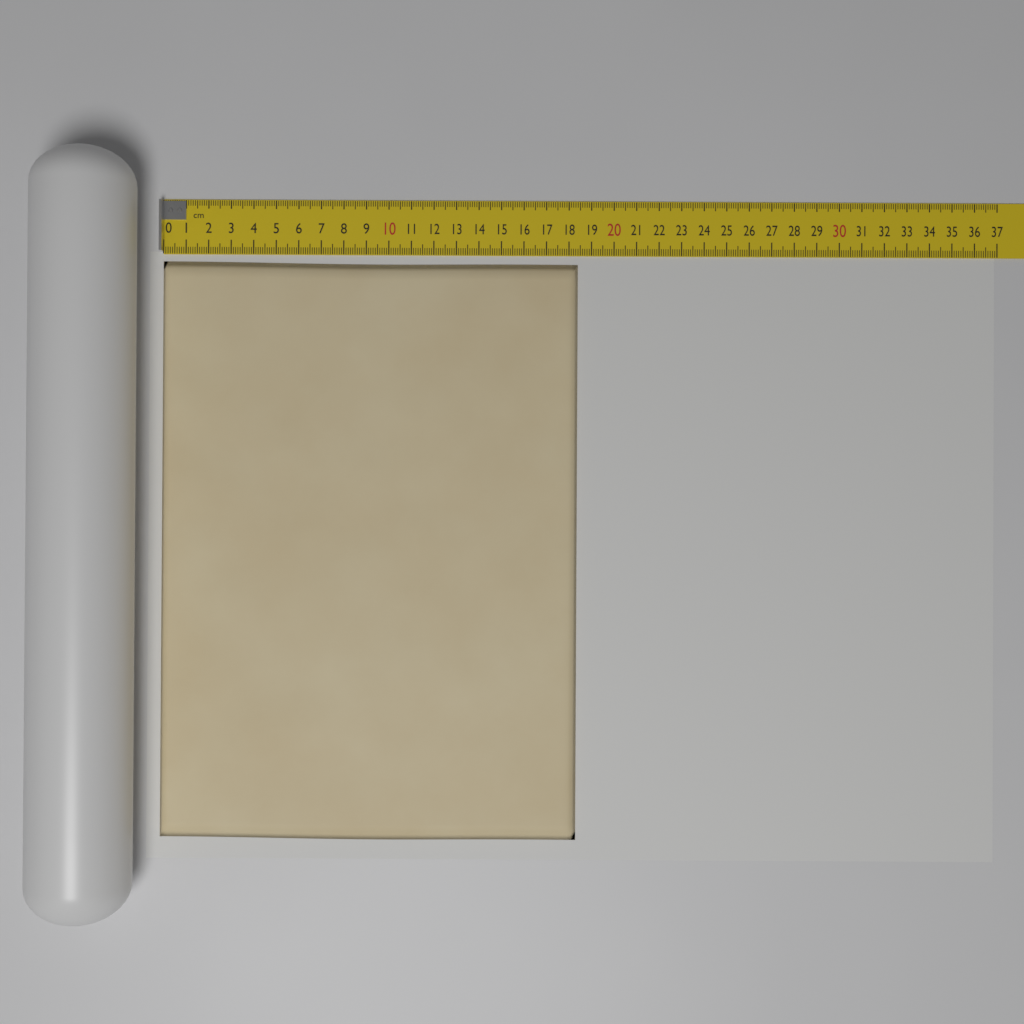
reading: 18.4 cm
